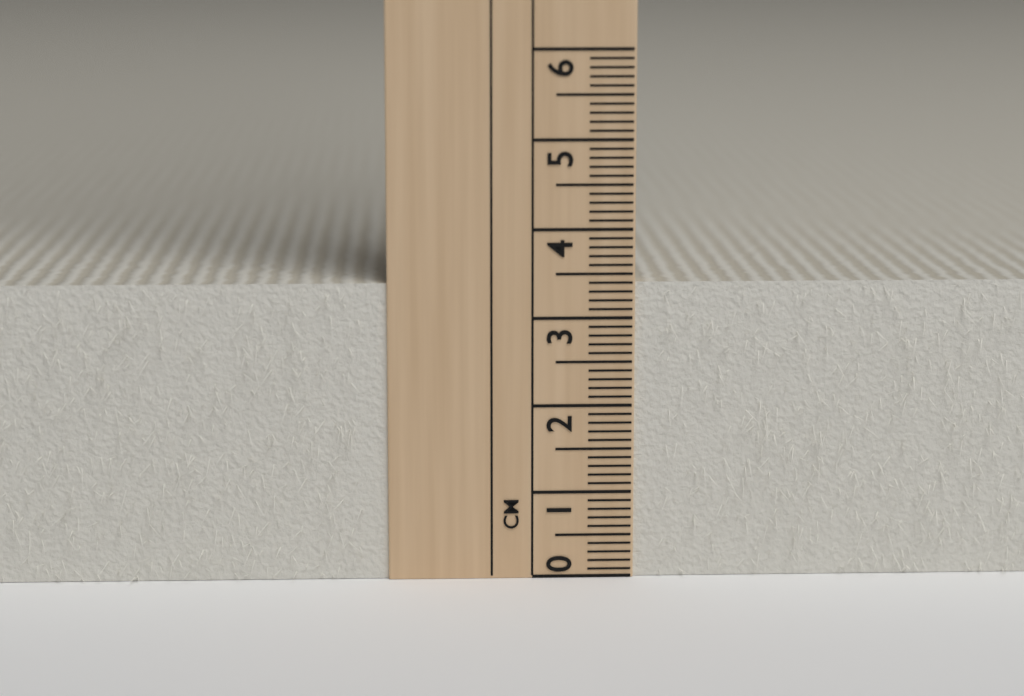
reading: 3.4 cm
